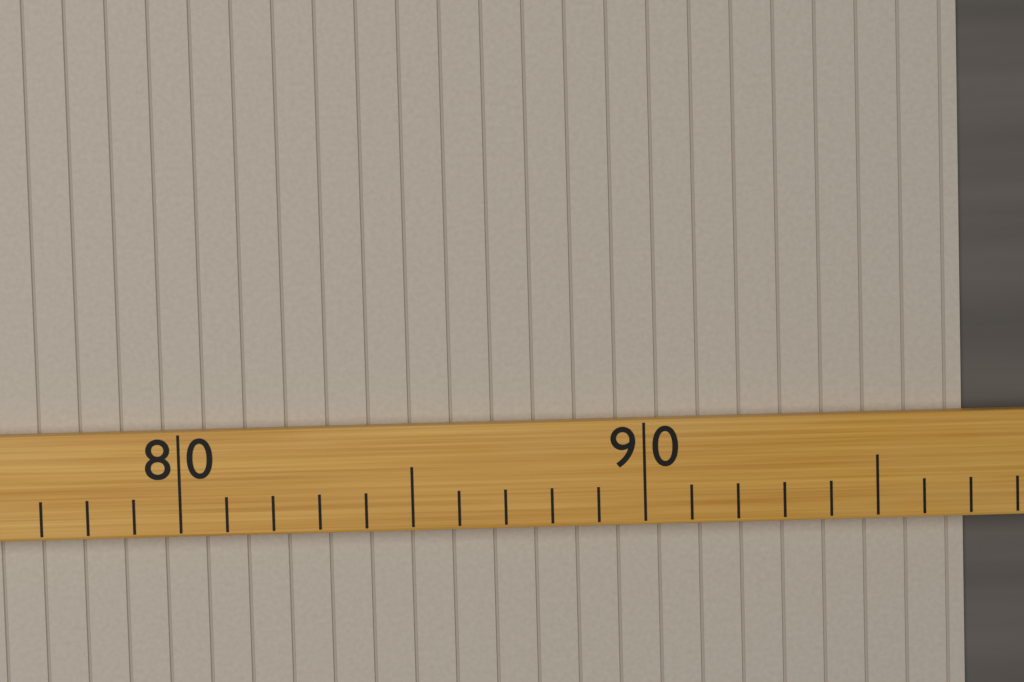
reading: 97 (no unit)
